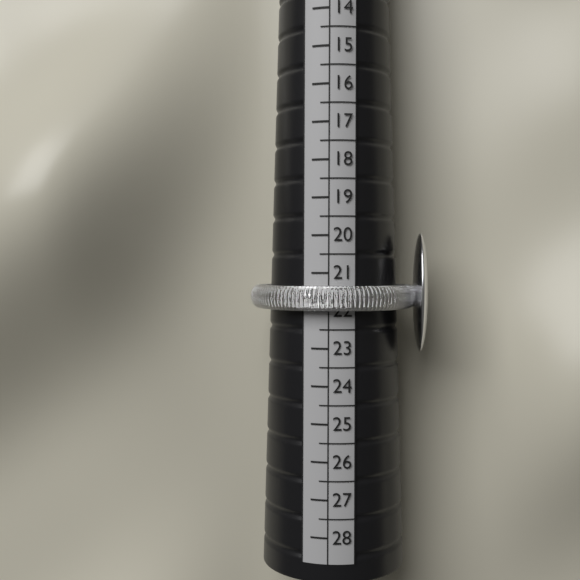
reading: 22.0 (no unit)
